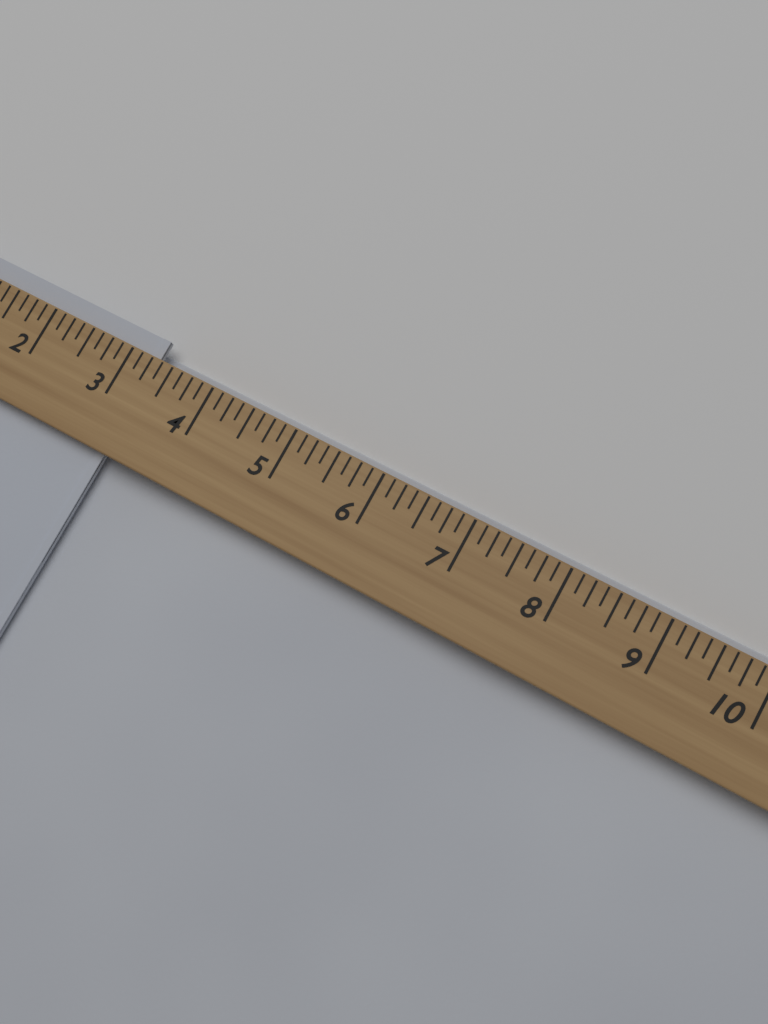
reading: 3.250 (no unit)
